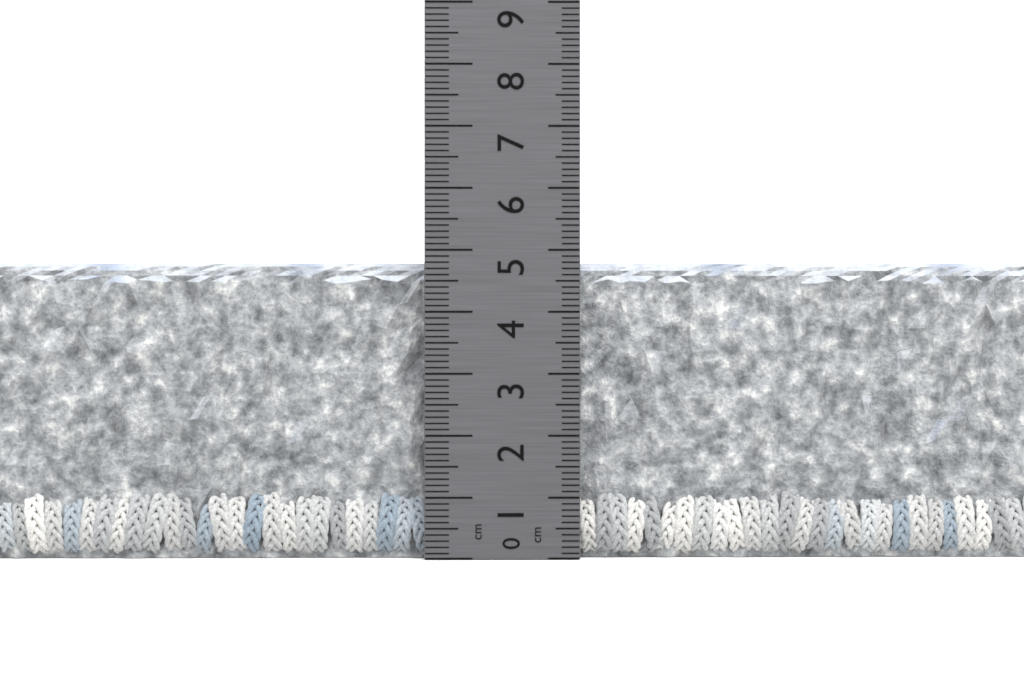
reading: 4.8 cm
